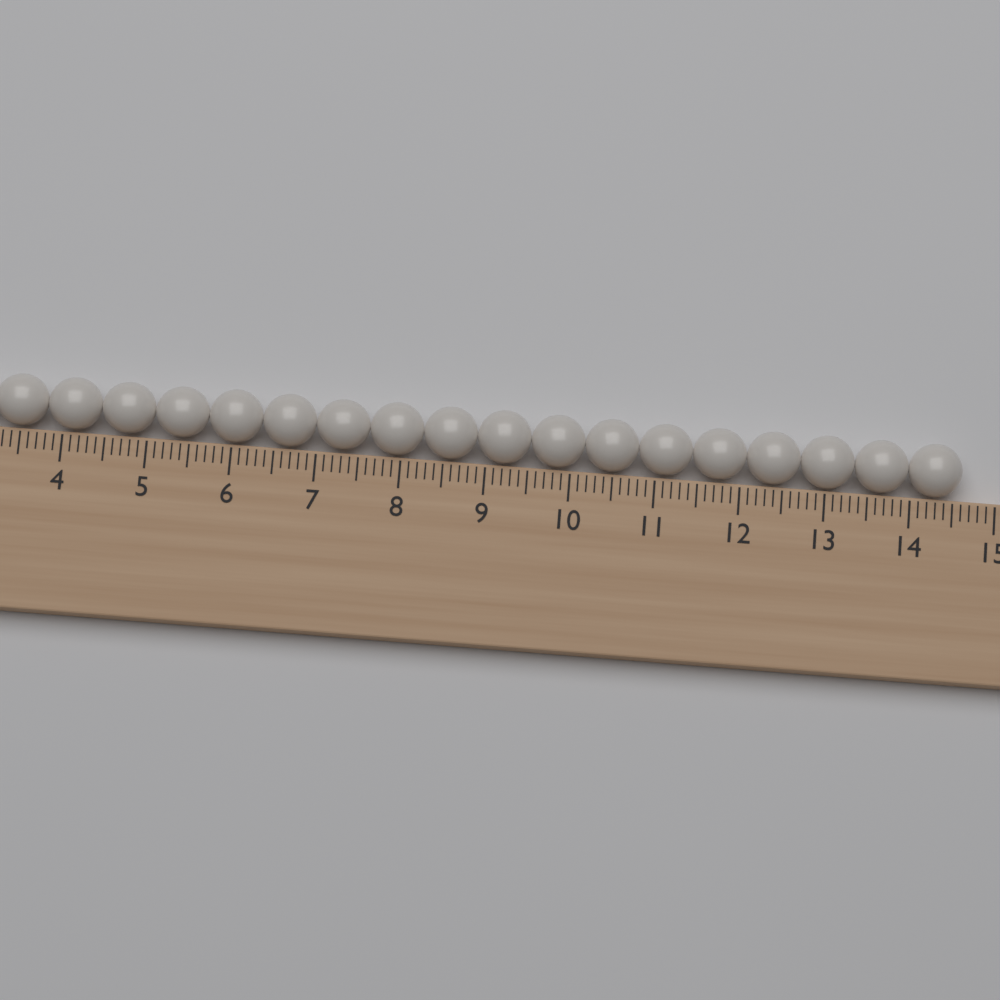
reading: 14.6 (no unit)
